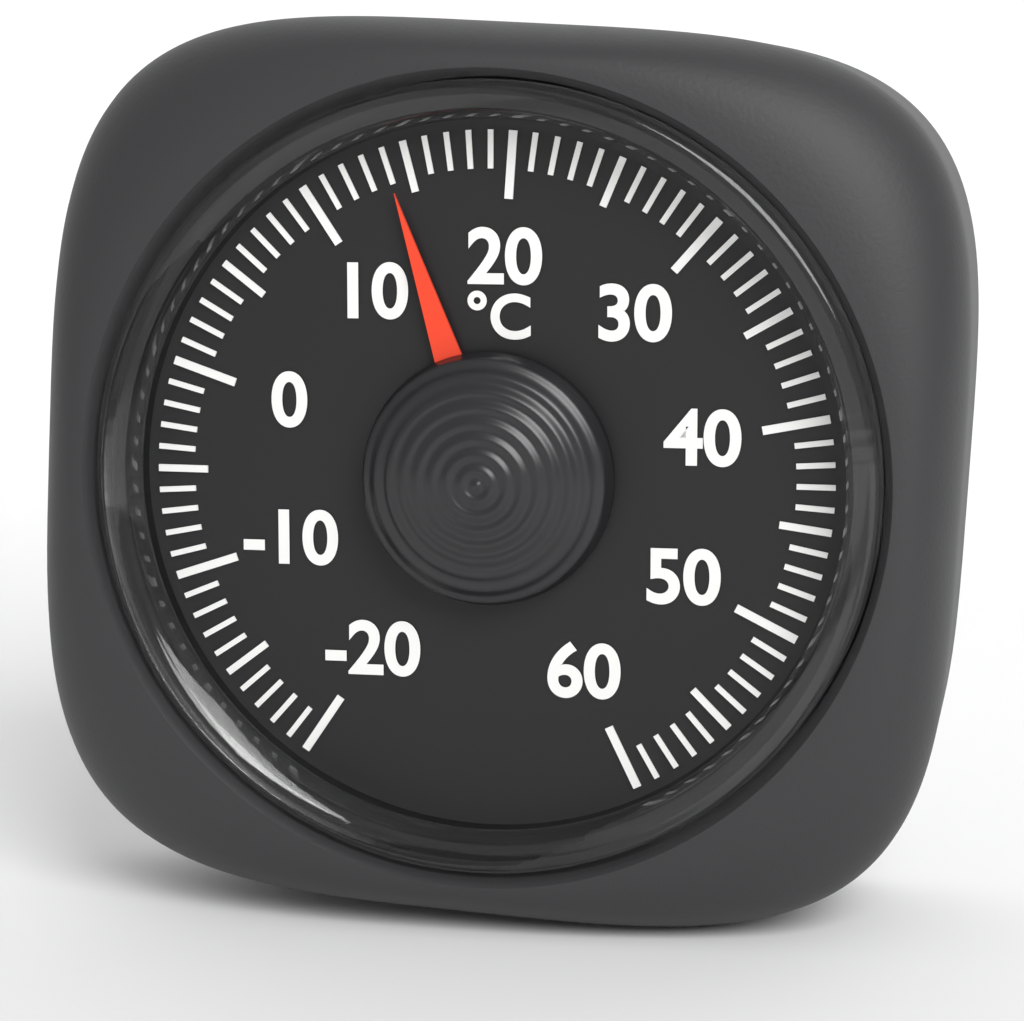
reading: 14 °C
